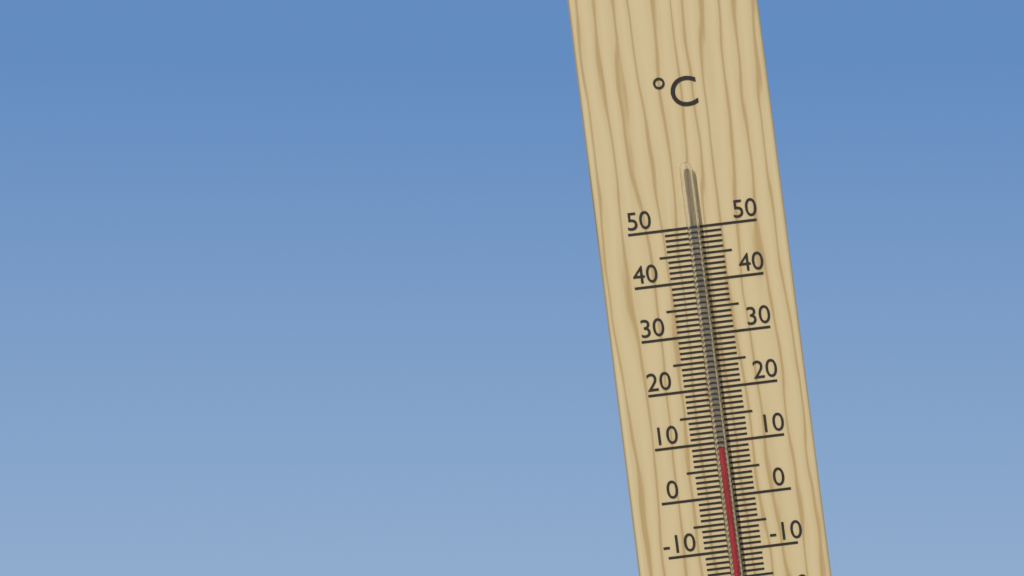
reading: 9 °C
